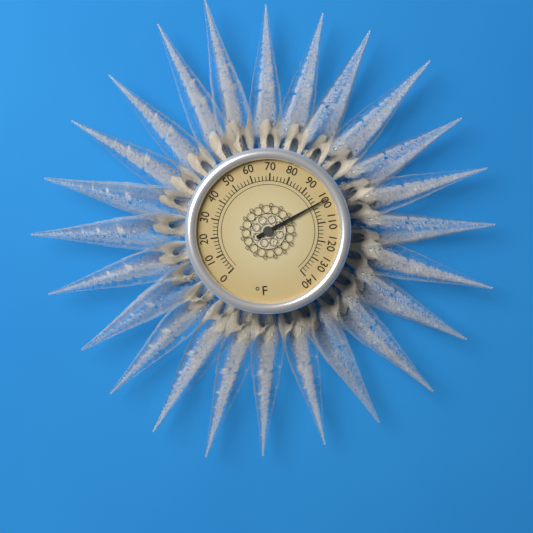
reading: 100 °F
